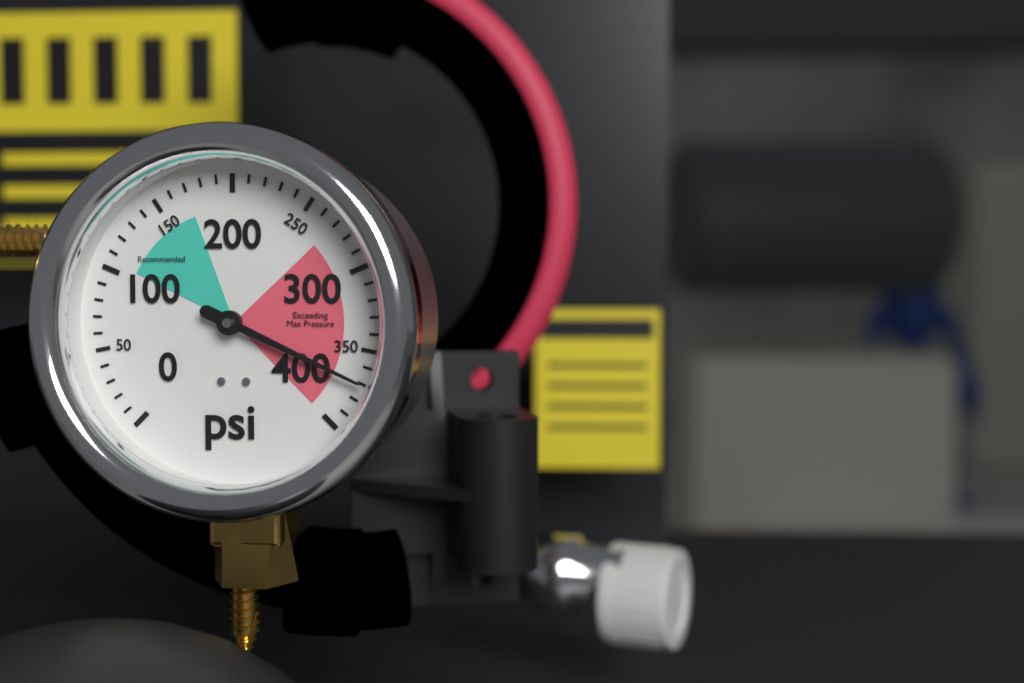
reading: 370 psi
